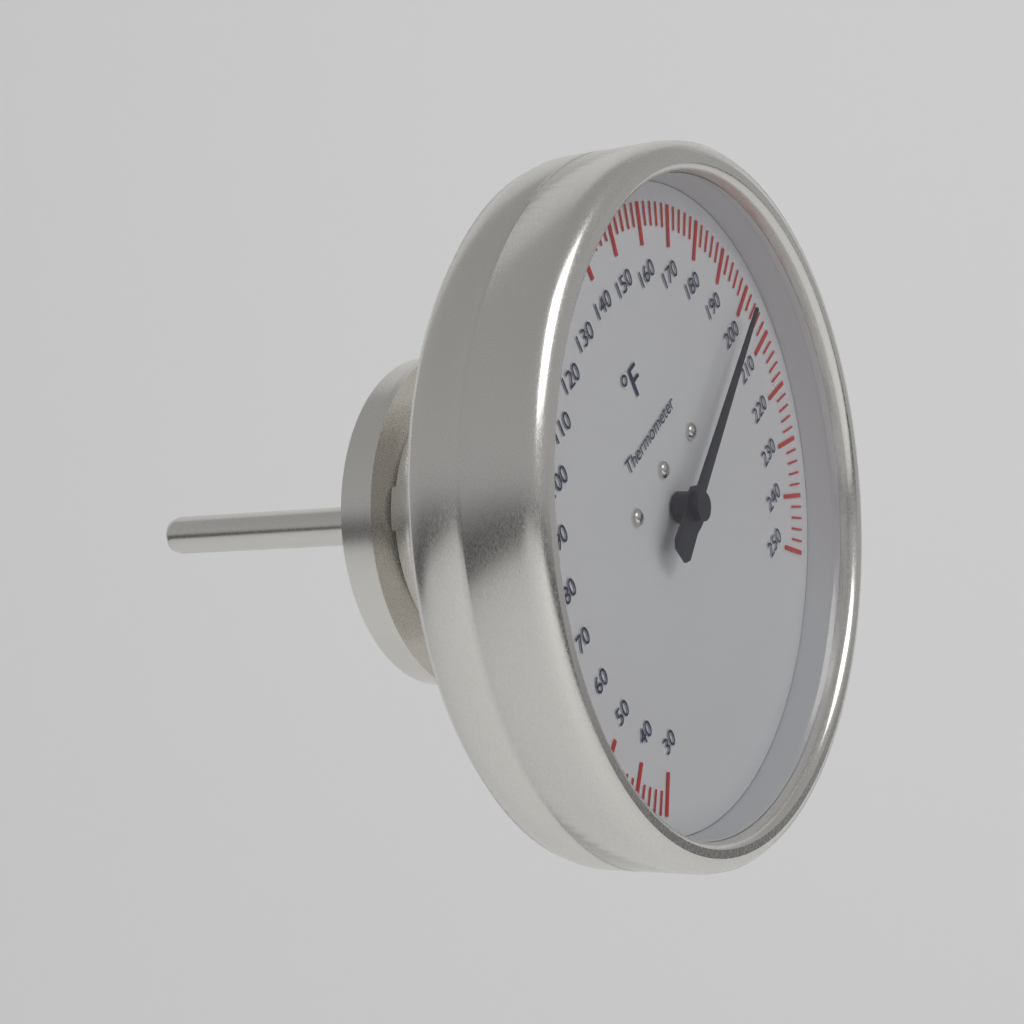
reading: 200 °F
